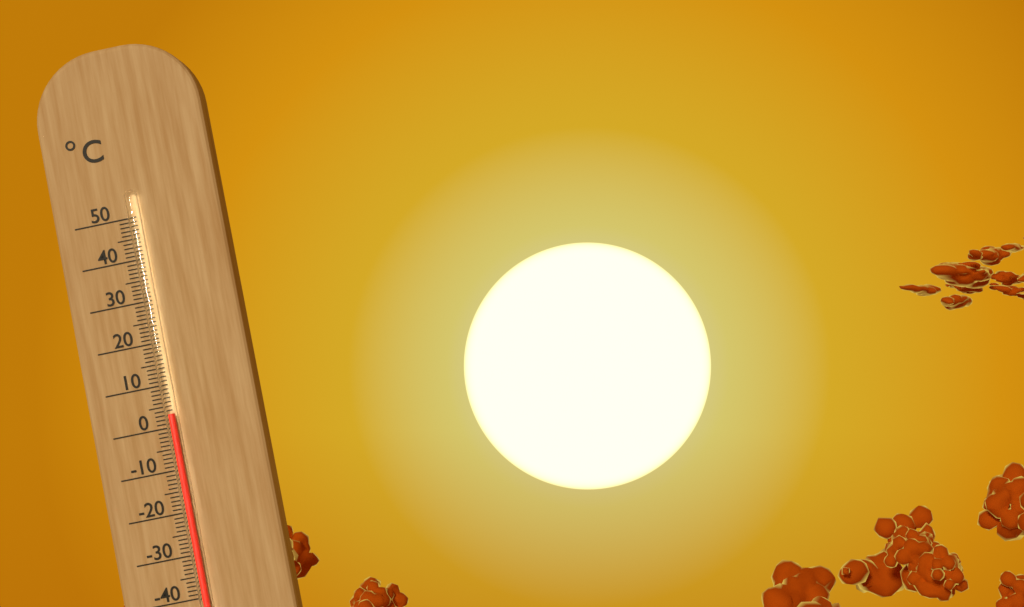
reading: 3 °C
